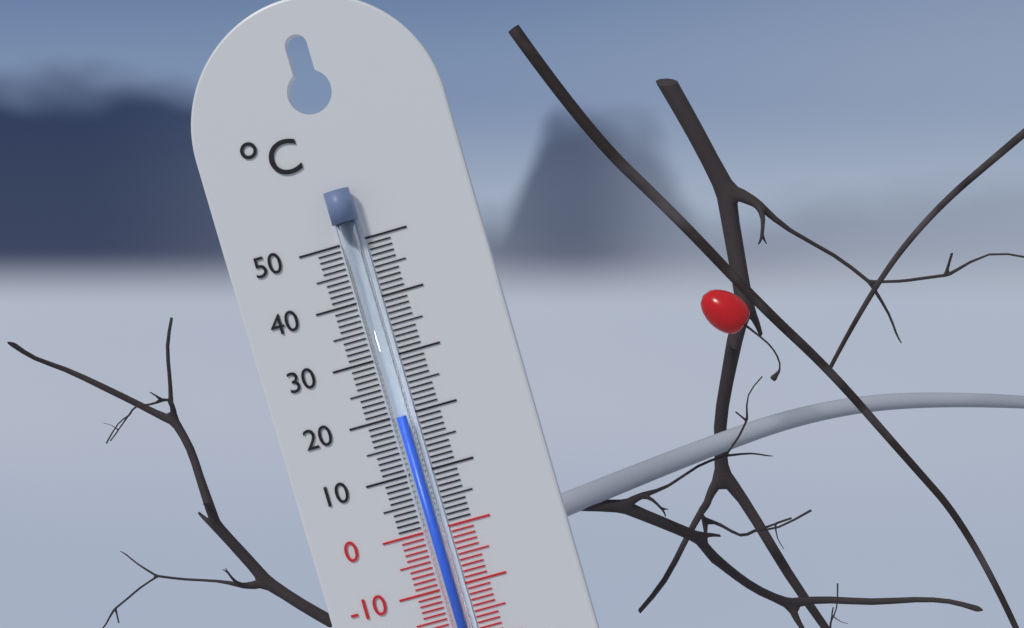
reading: 20 °C
